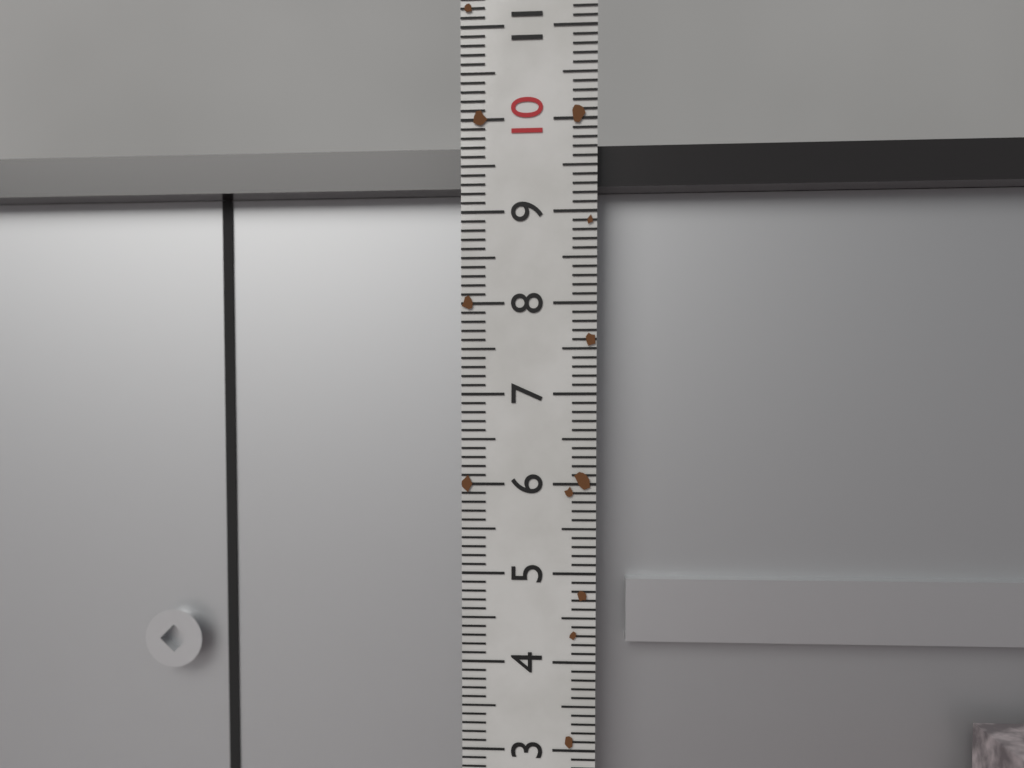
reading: 9.8 (no unit)
